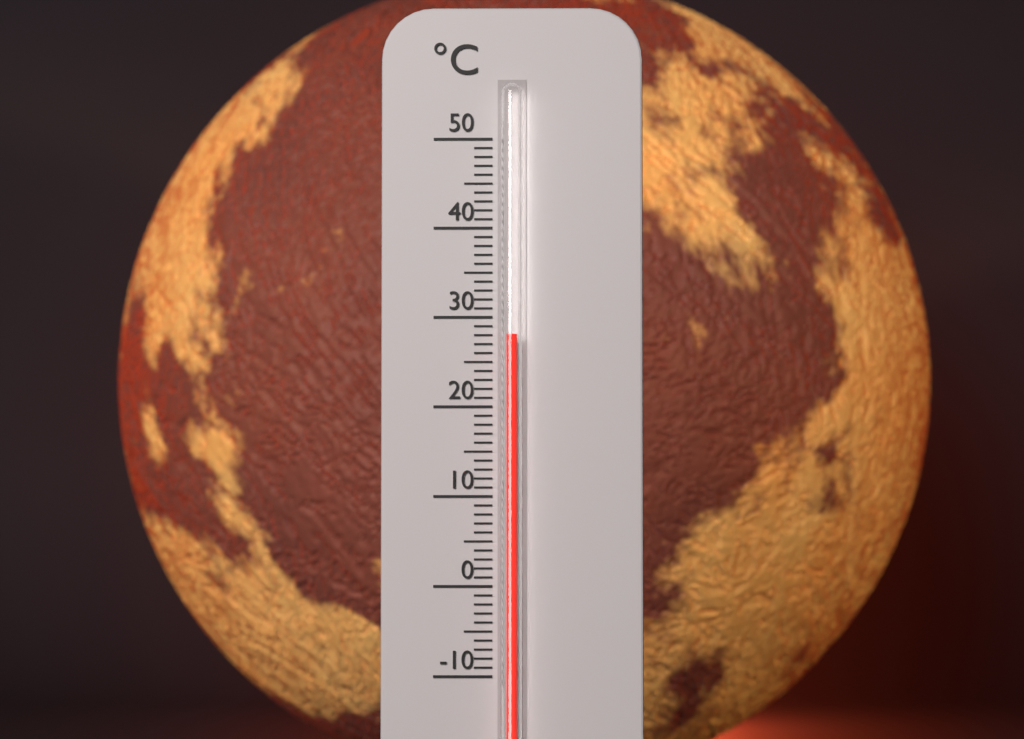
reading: 28 °C
